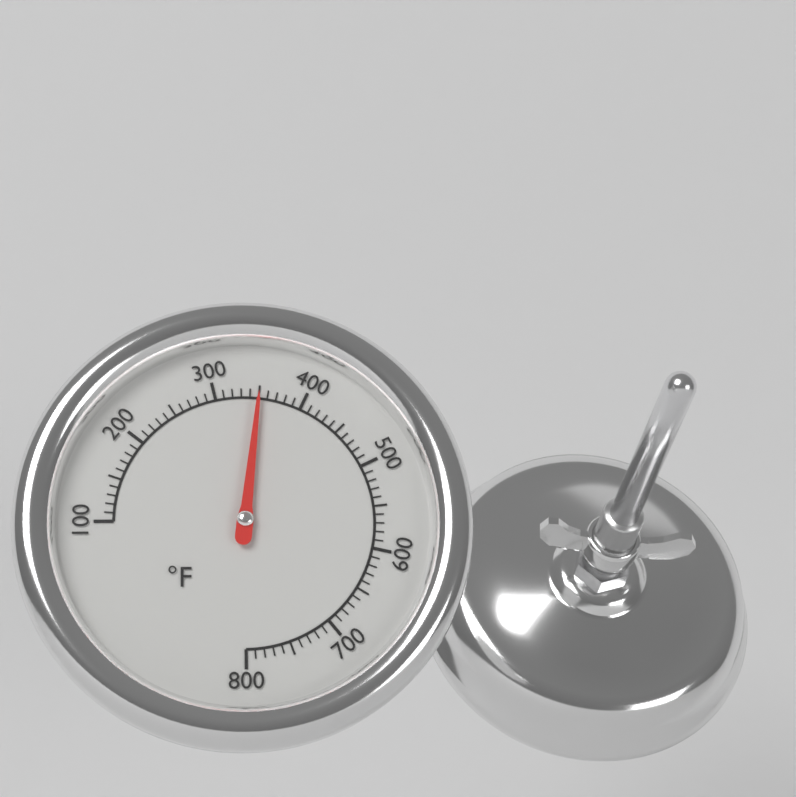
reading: 350 °F
